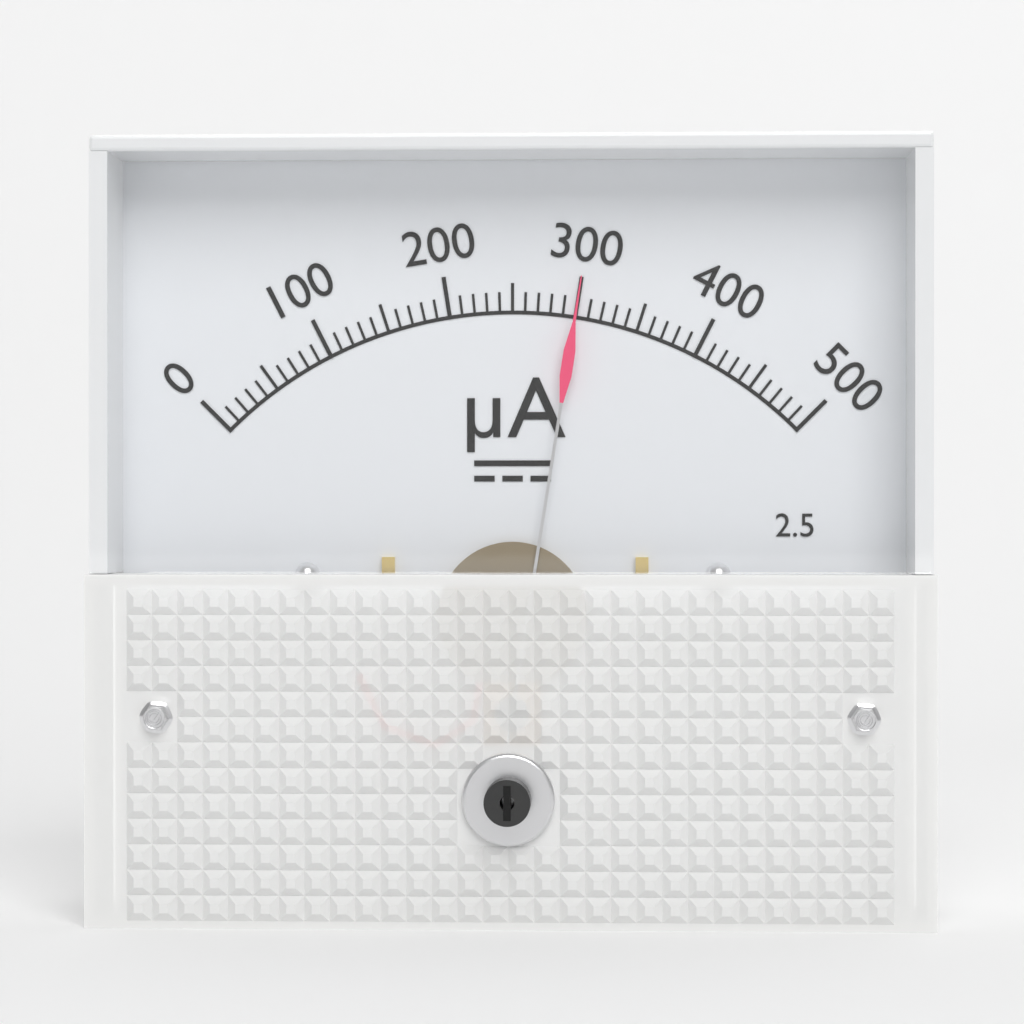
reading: 300 µA
